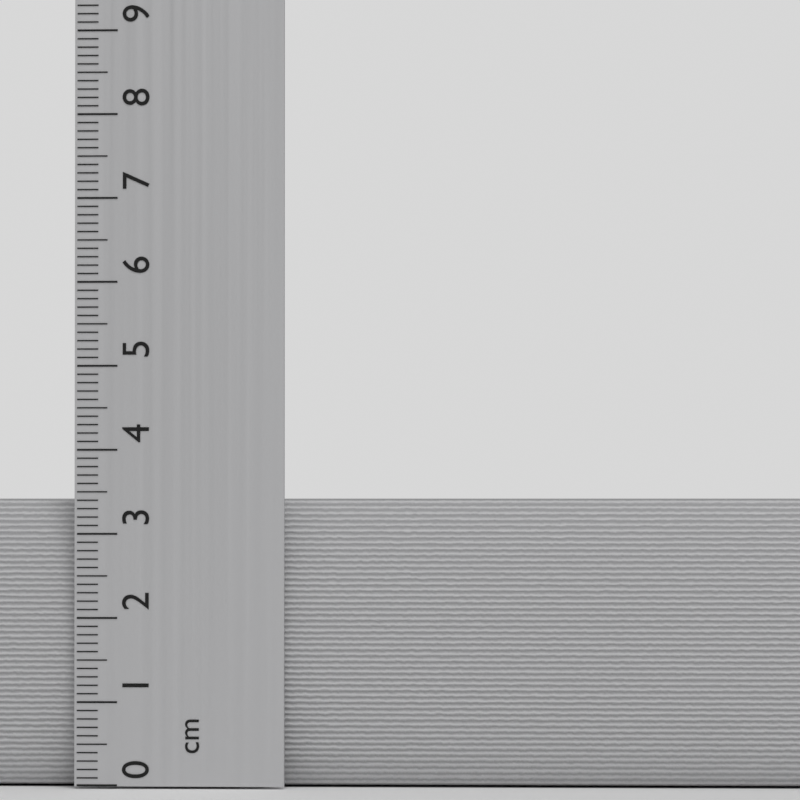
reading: 3.4 cm
